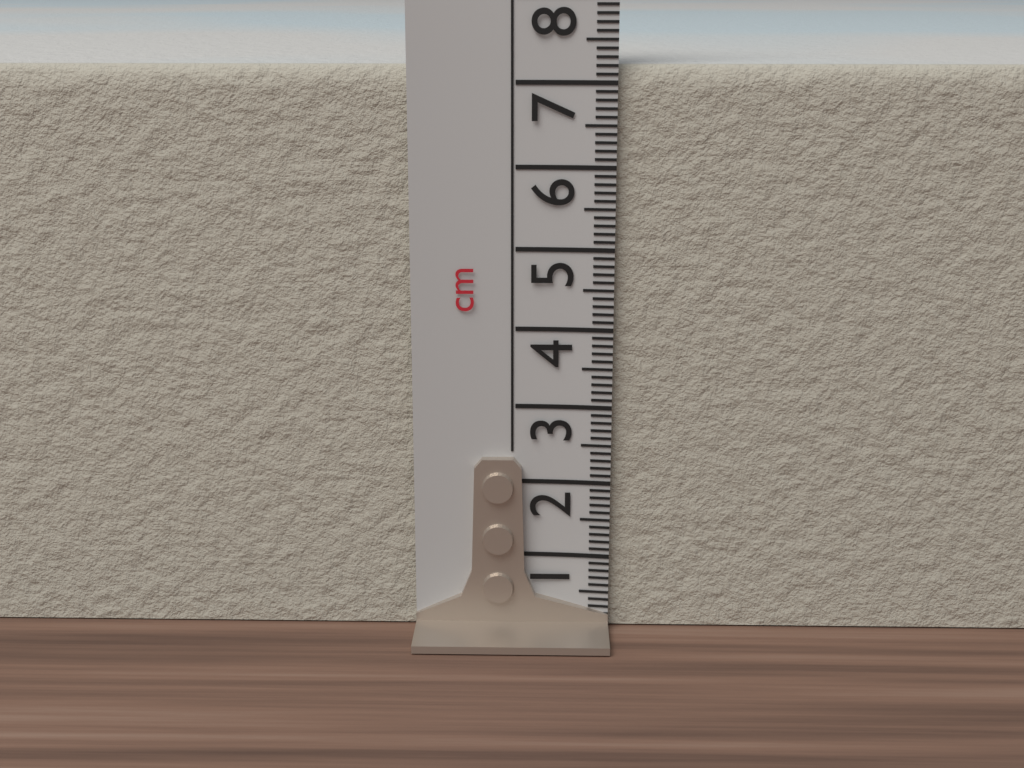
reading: 7.2 cm
